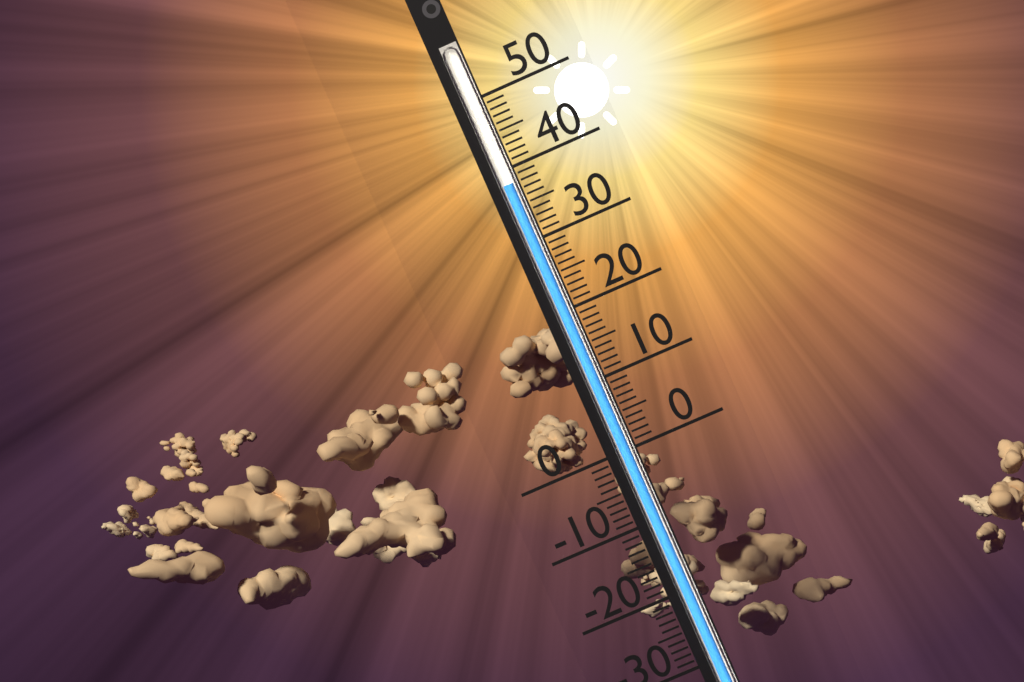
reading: 38 (no unit)
